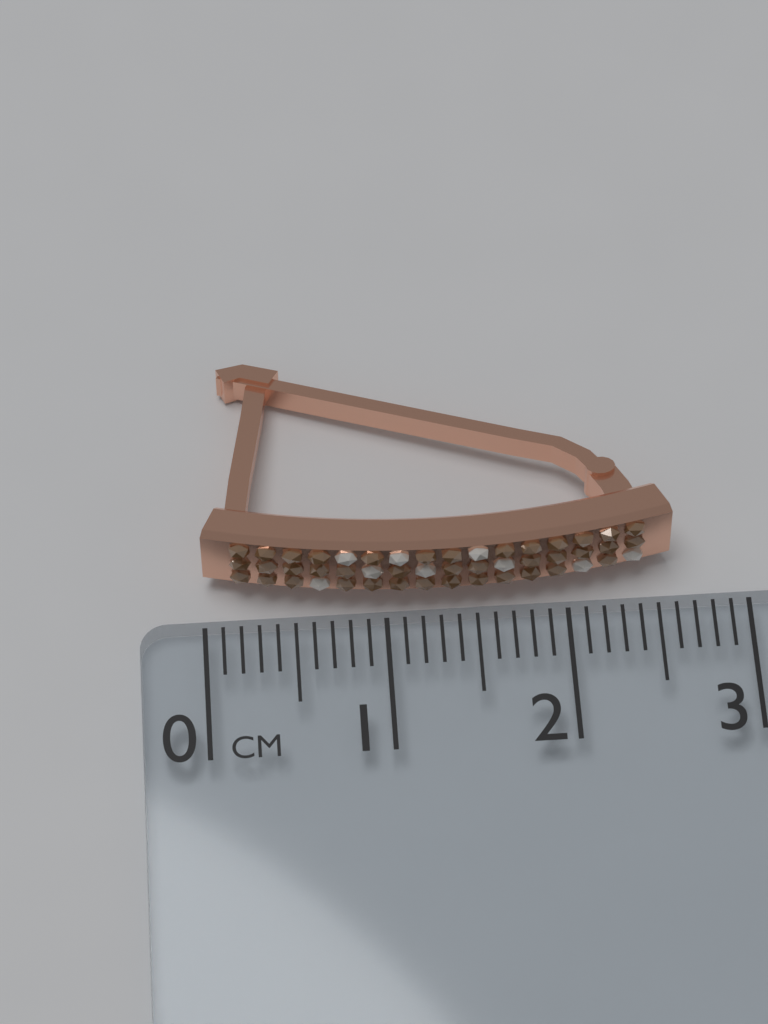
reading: 2.6 cm
